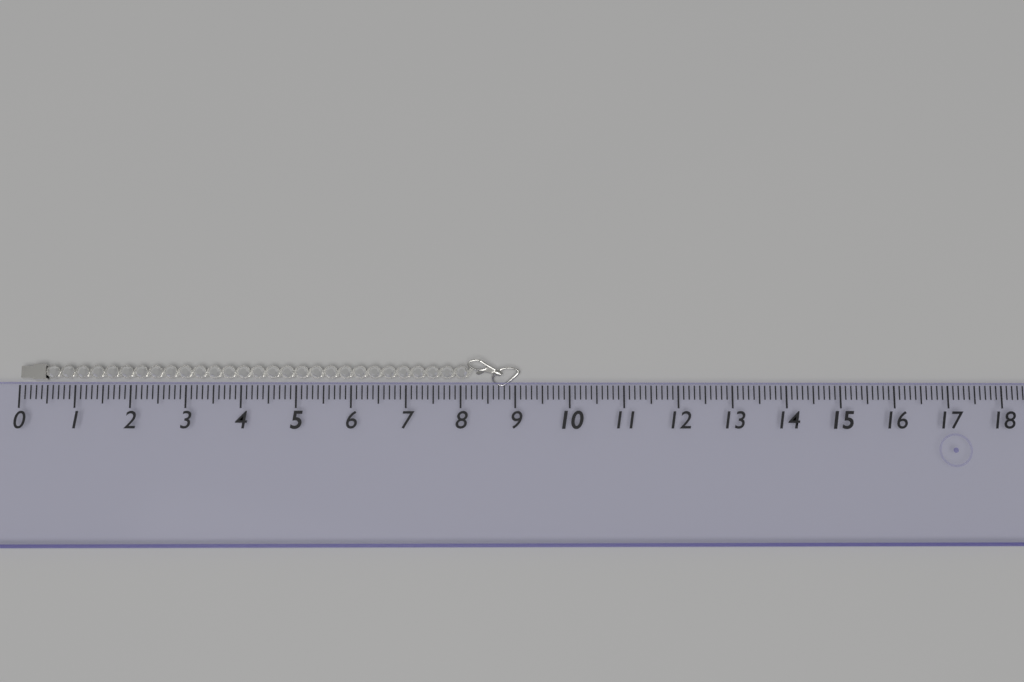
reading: 9.1 (no unit)
